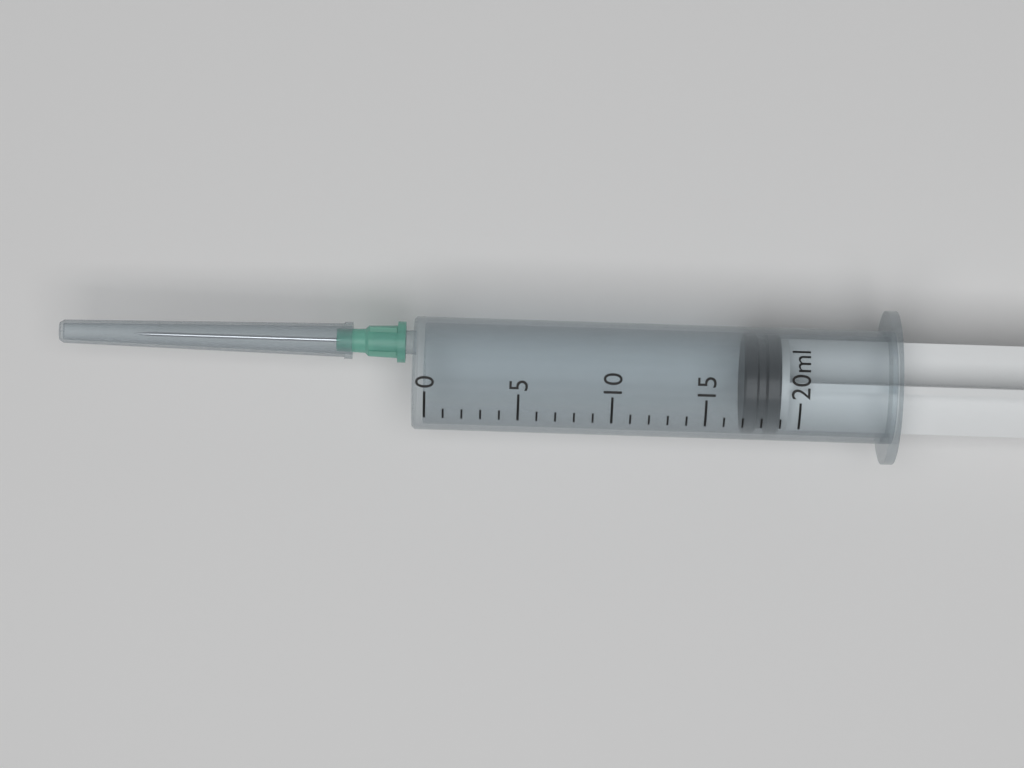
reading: 17 ml
